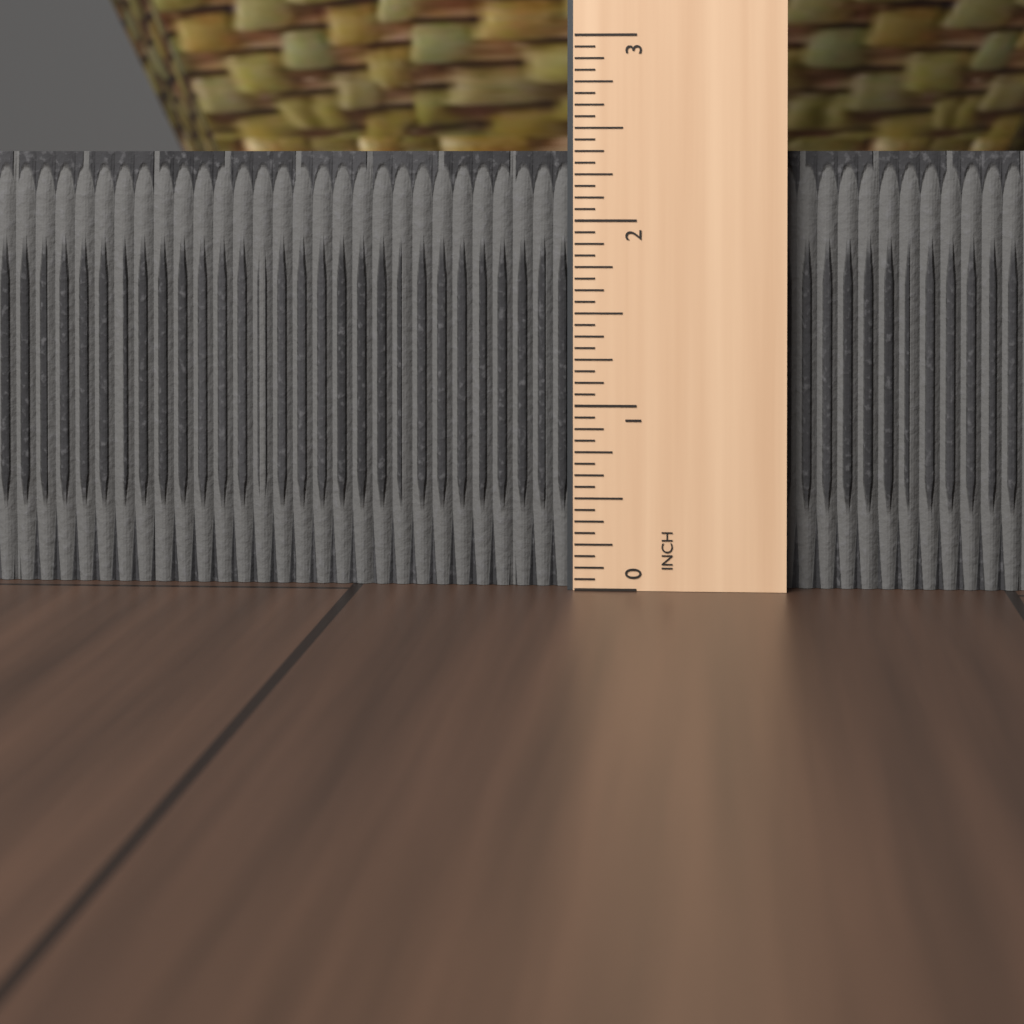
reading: 2.3750 in
